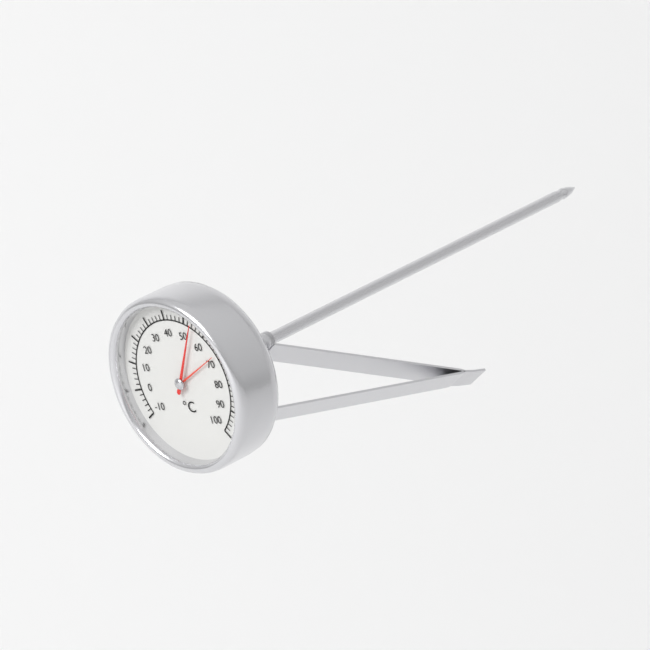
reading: 54 °C
